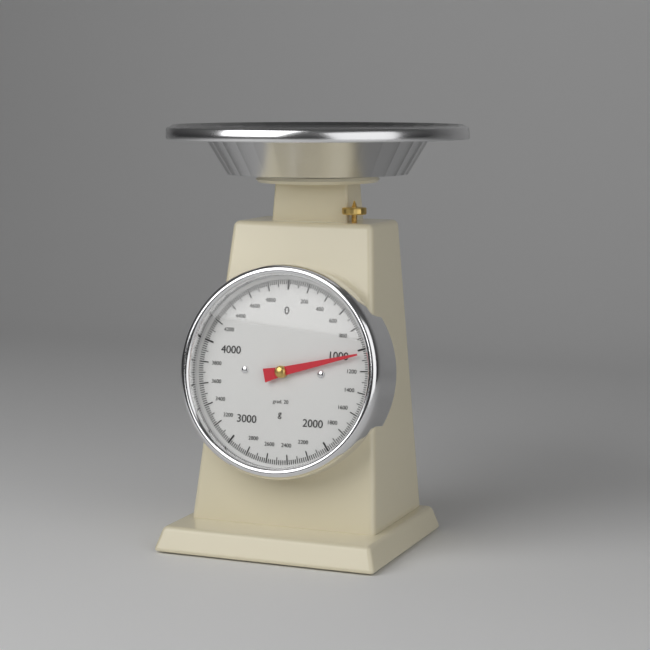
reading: 1040 g
